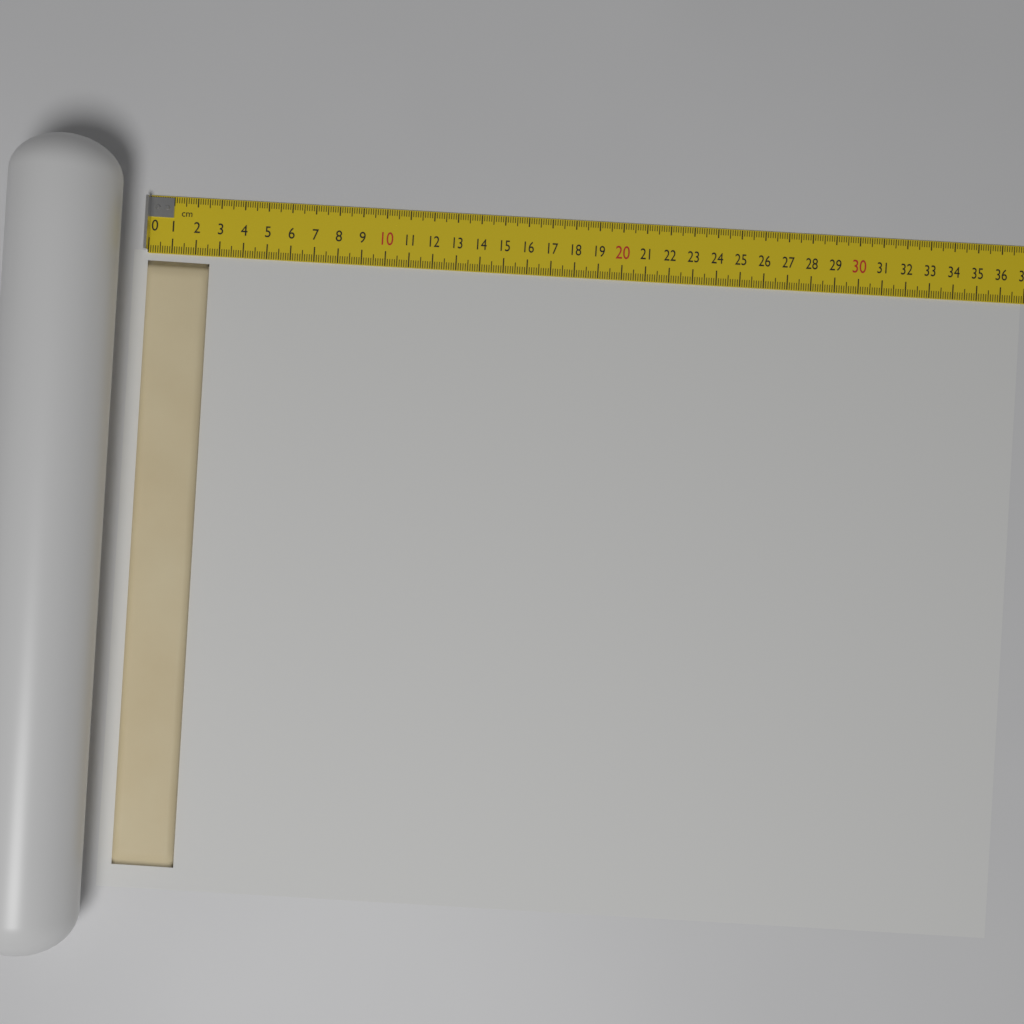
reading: 2.6 cm
